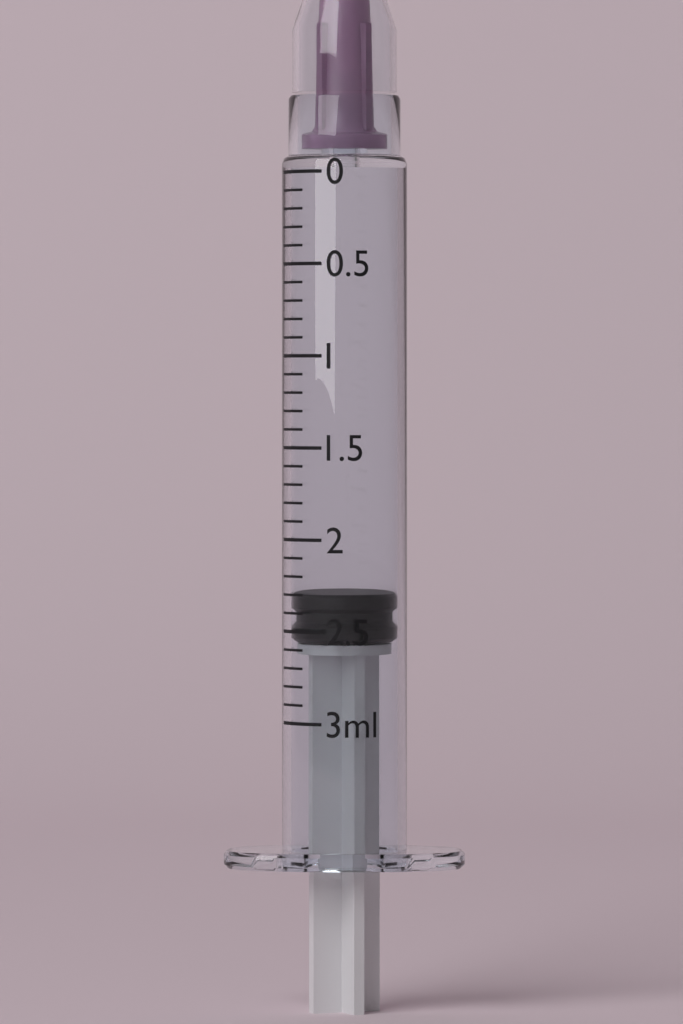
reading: 2.3 ml
